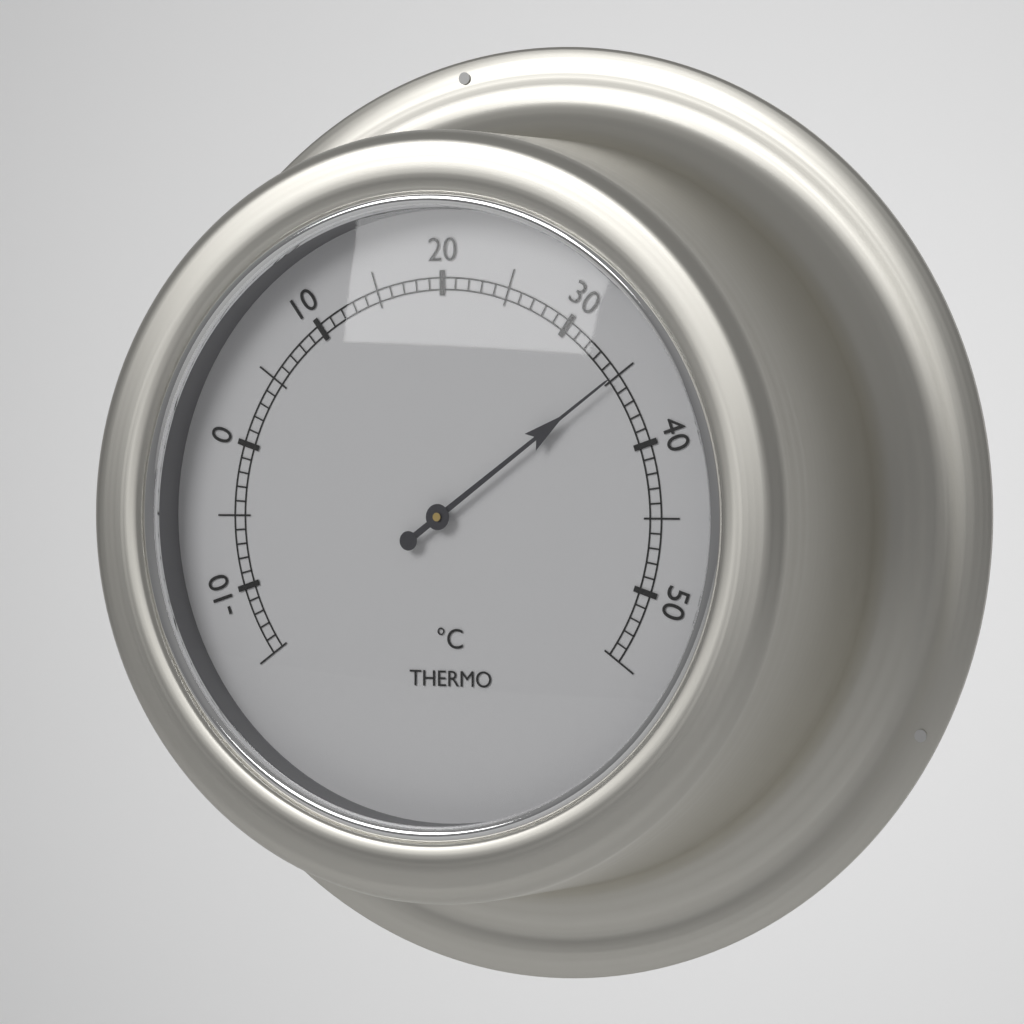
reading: 35 °C
